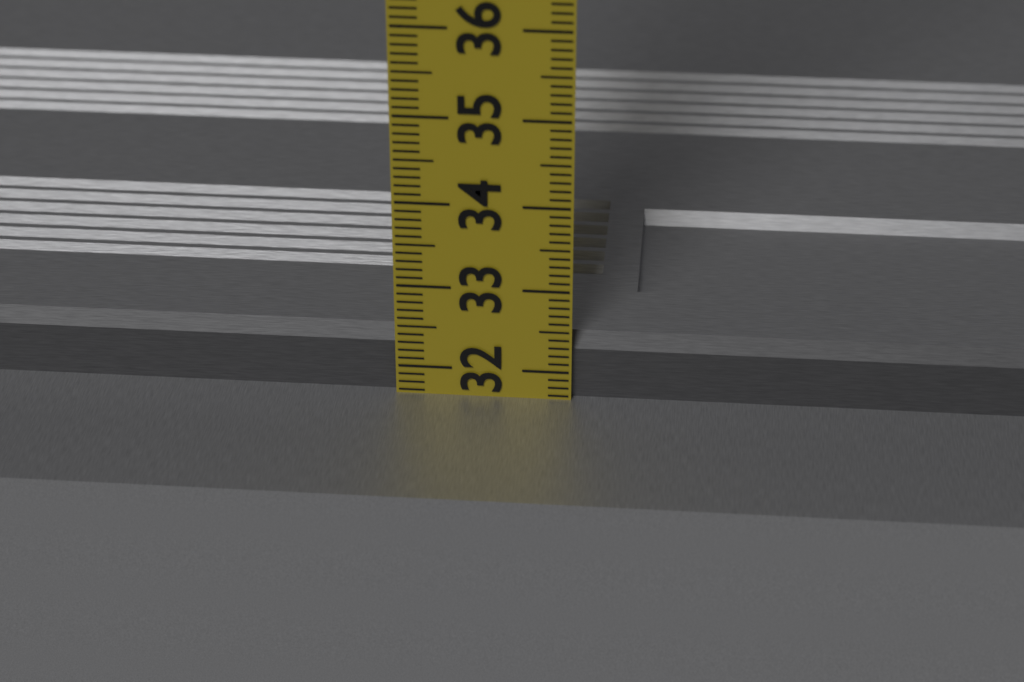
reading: 32.4 cm
